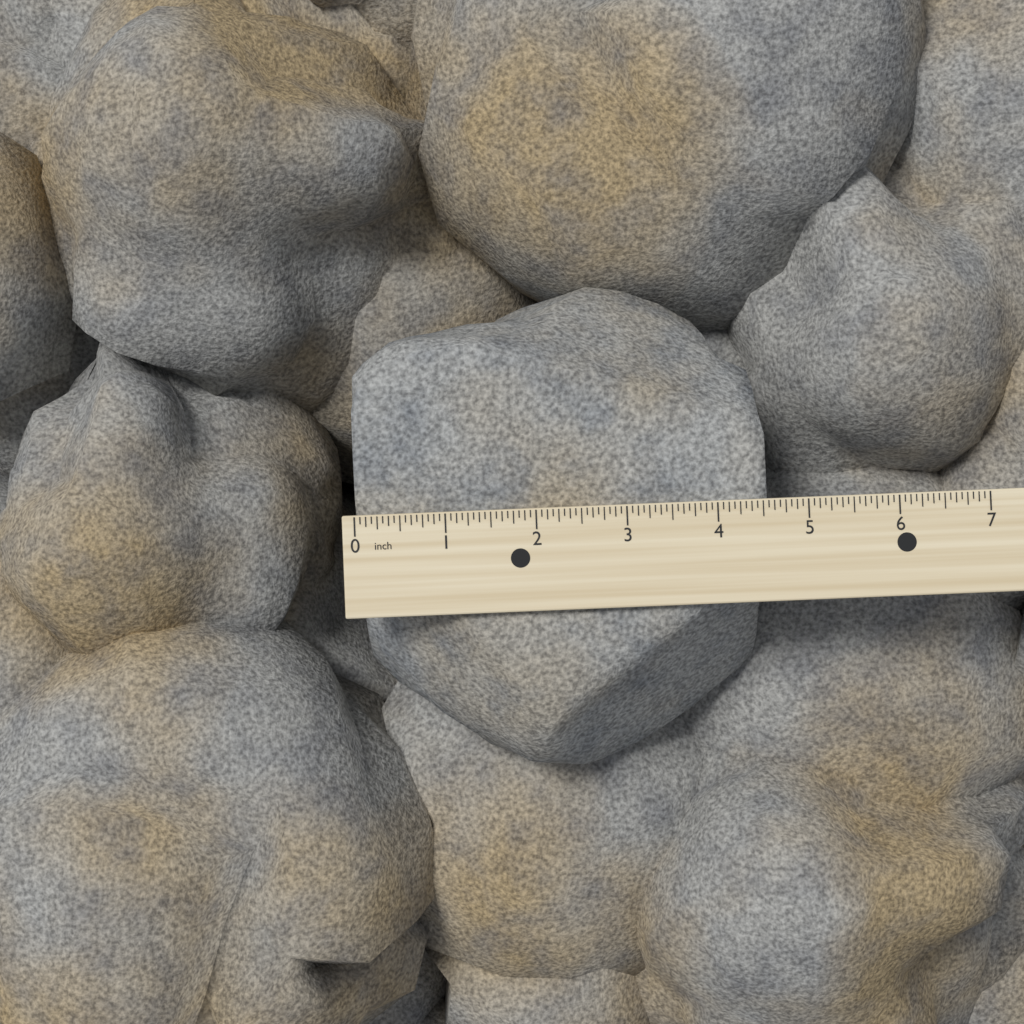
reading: 4.5625 inch
